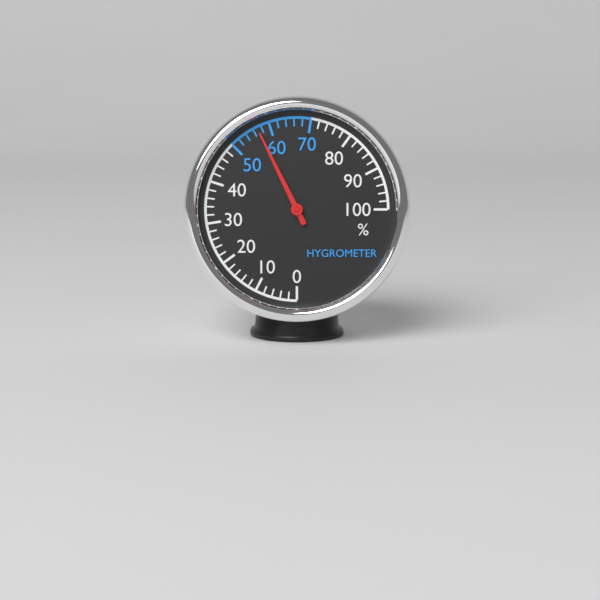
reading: 57 %
